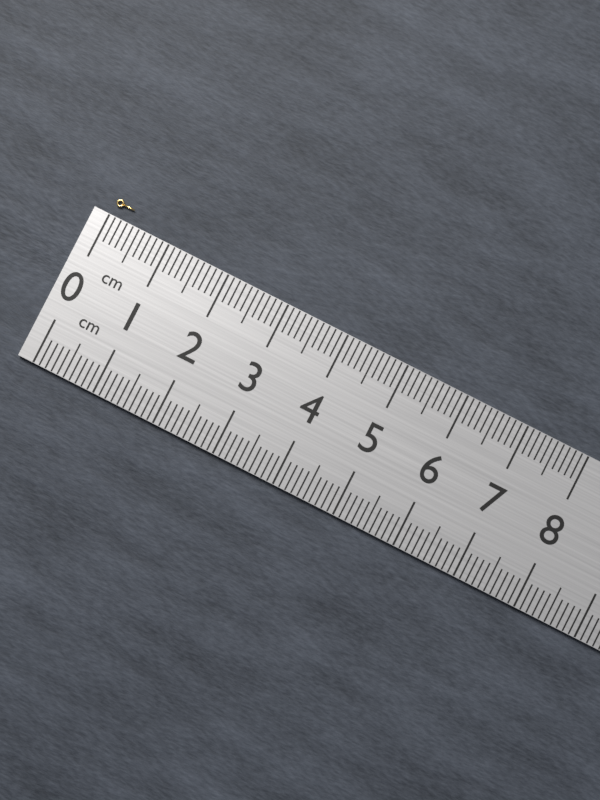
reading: 0.3 cm
